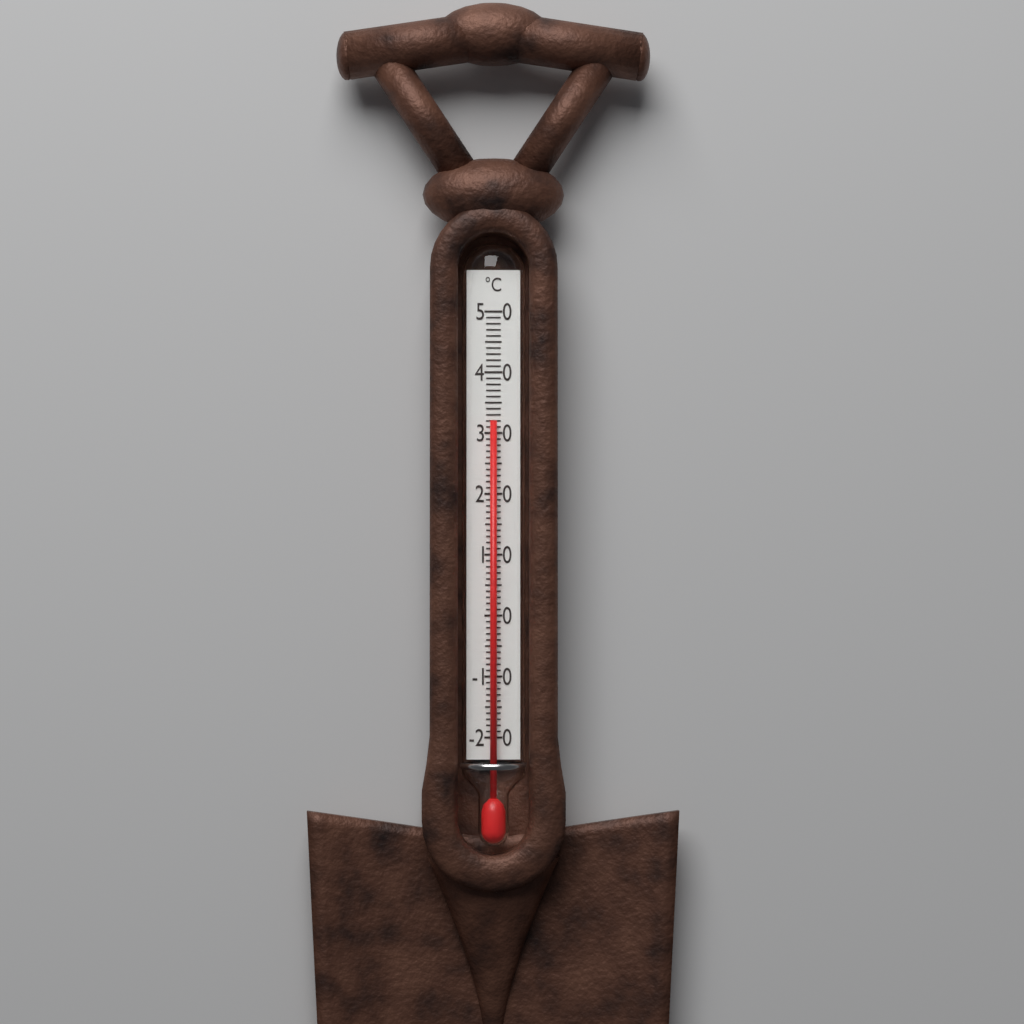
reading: 32 °C
